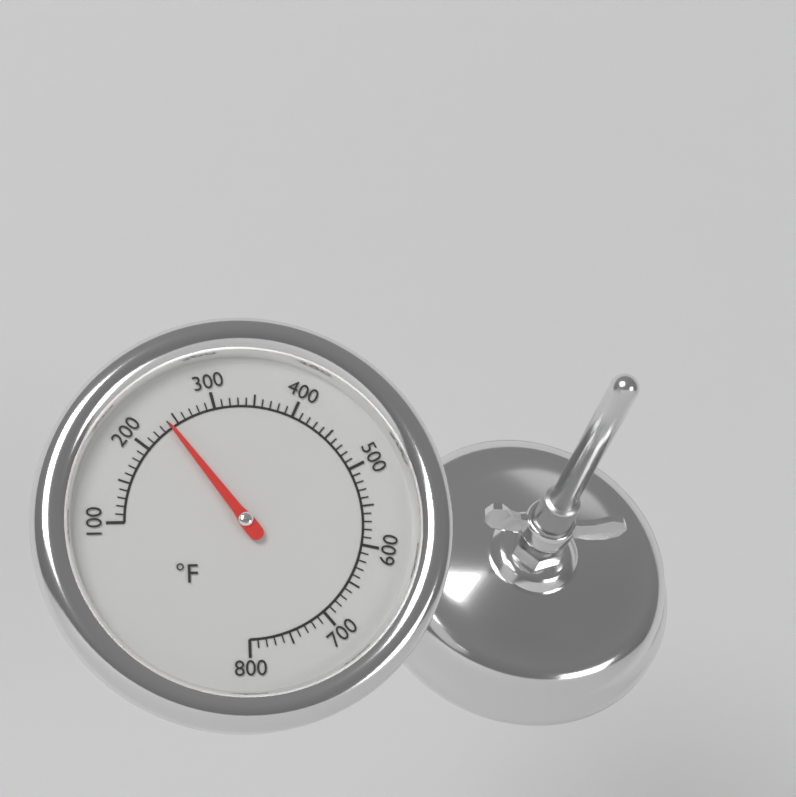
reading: 240 °F
